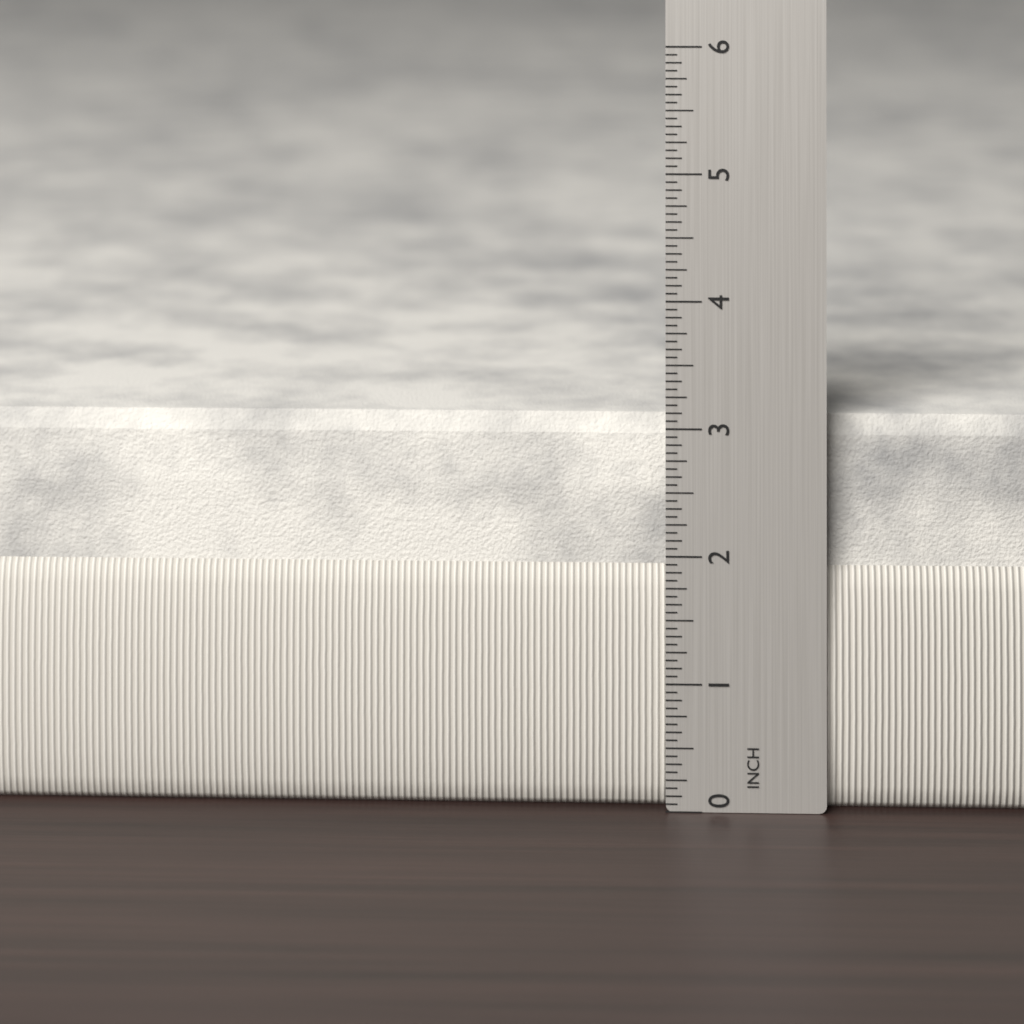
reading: 3.0625 in
